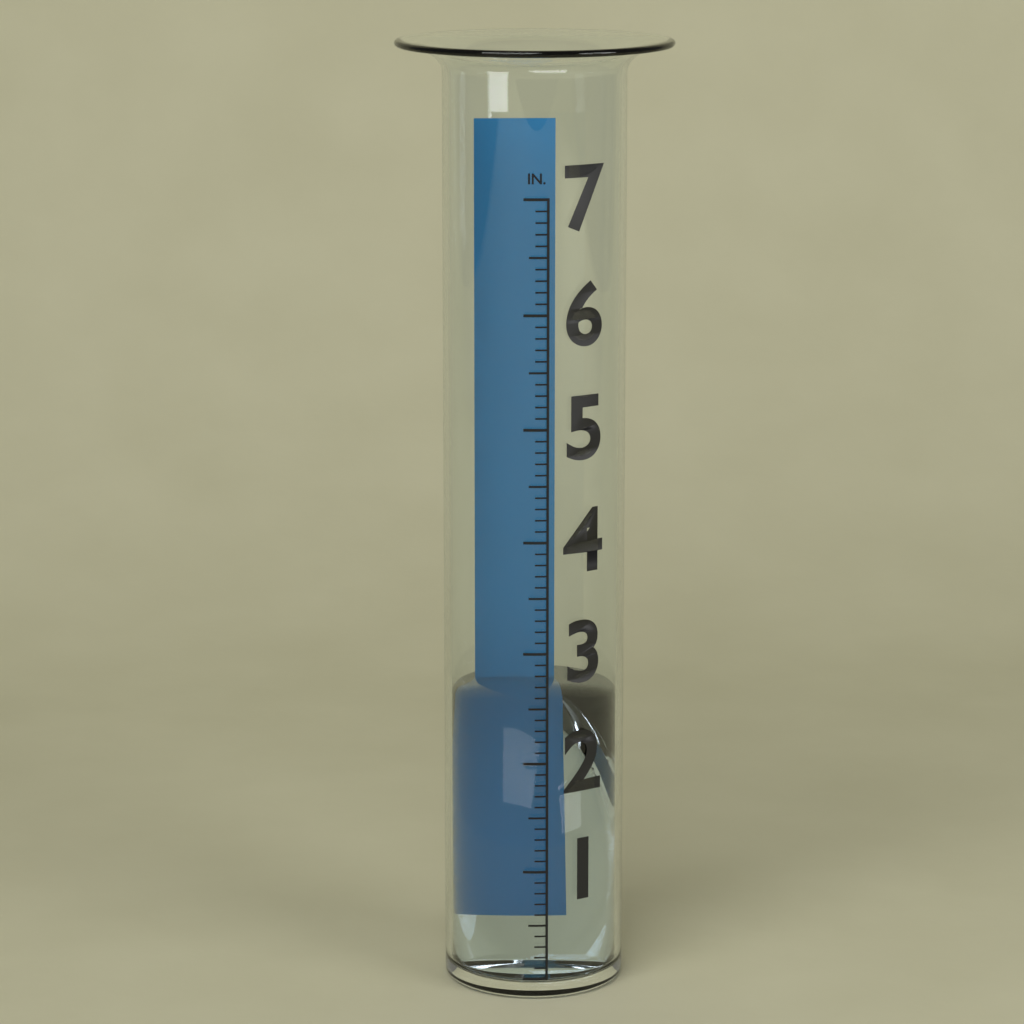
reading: 2.5 in
